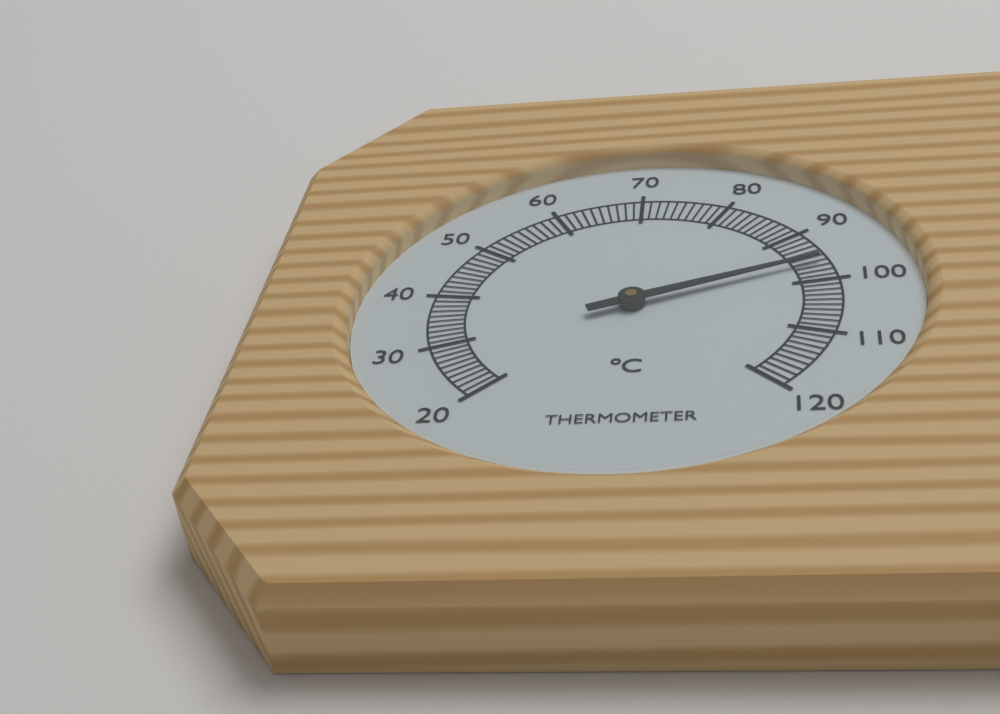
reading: 96 °C
